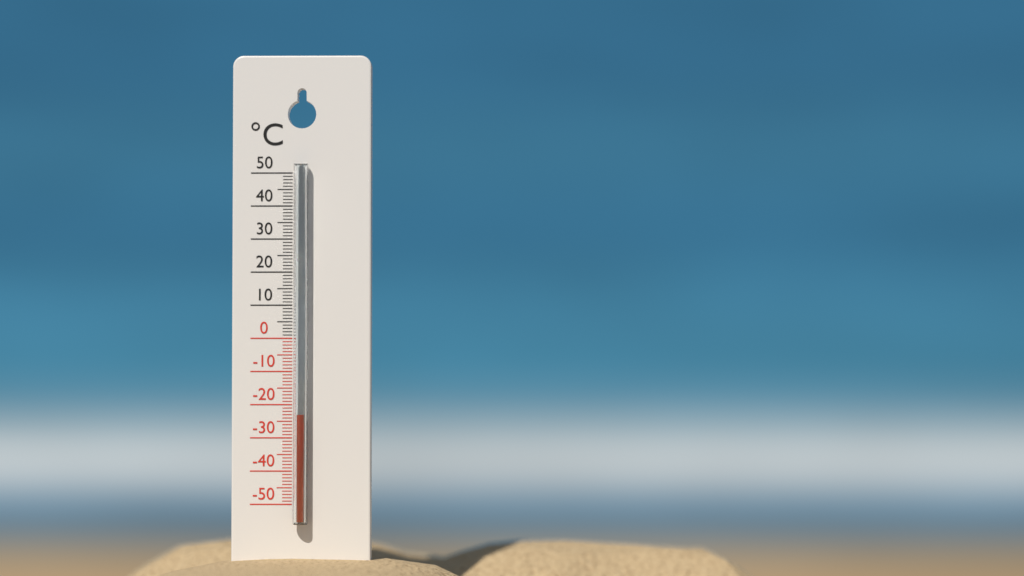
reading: -23 °C
